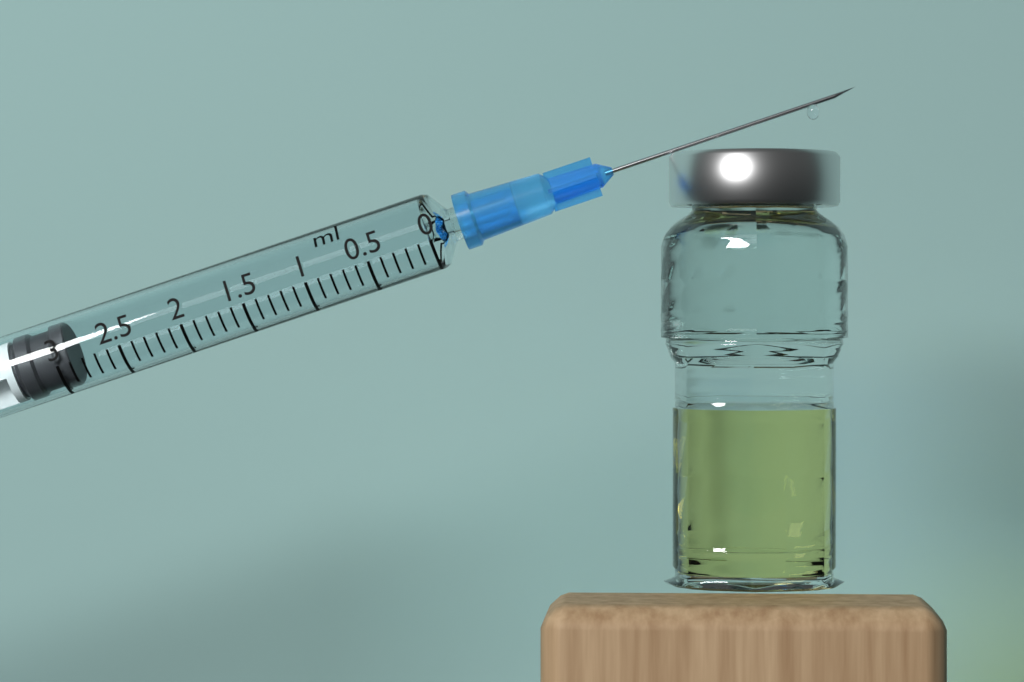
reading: 2.9 ml
